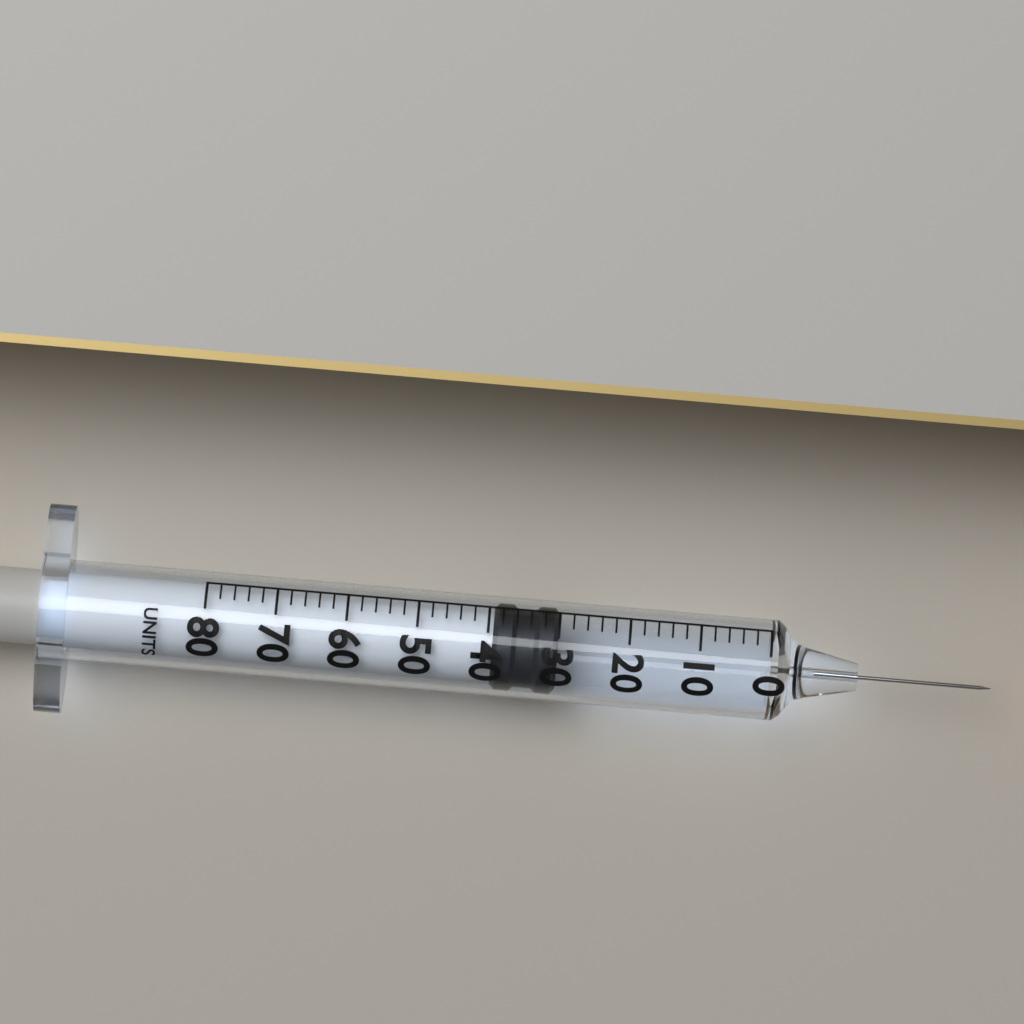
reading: 30 units
